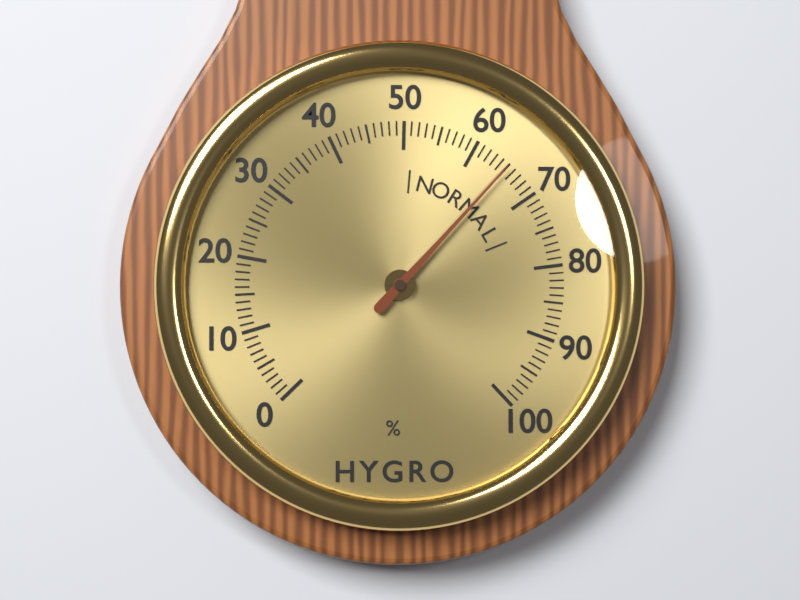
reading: 65 %
